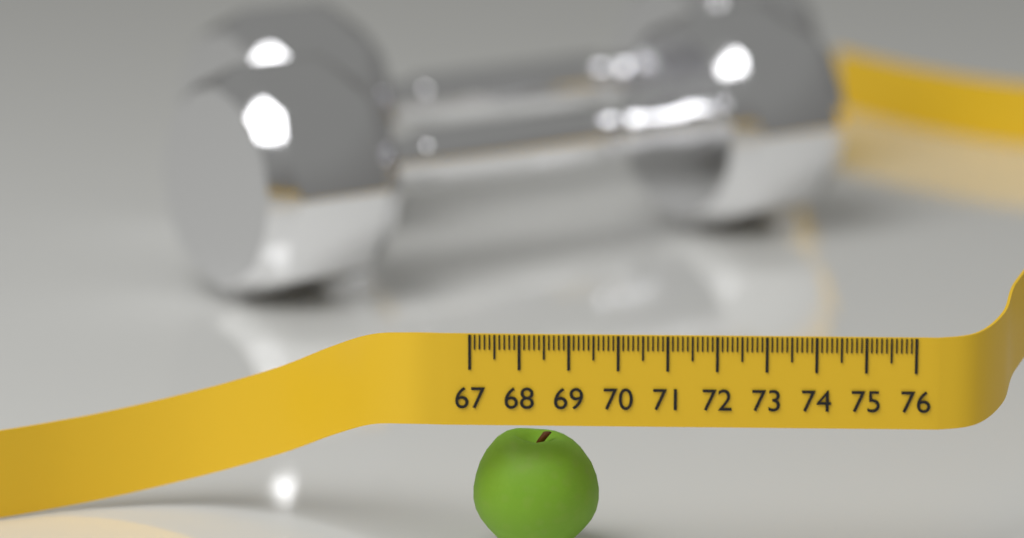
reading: 69.6 (no unit)
